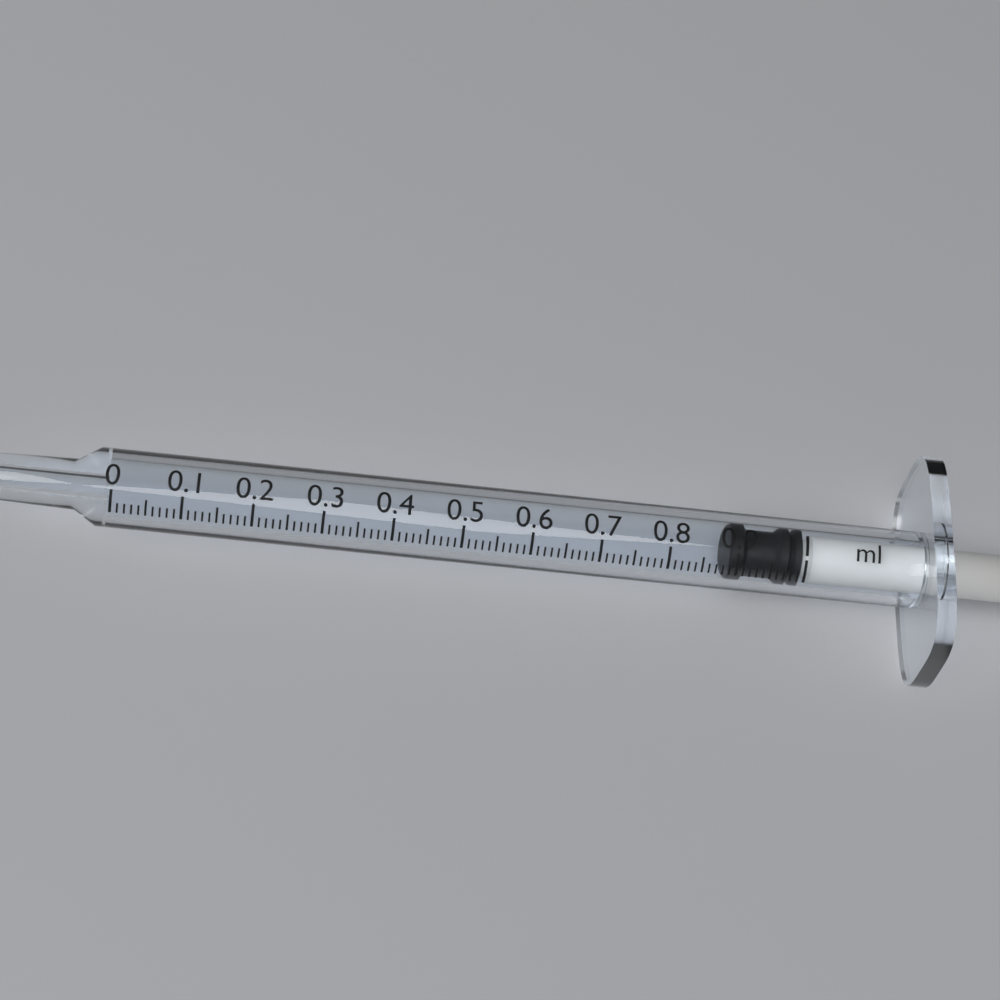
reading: 0.89 ml
